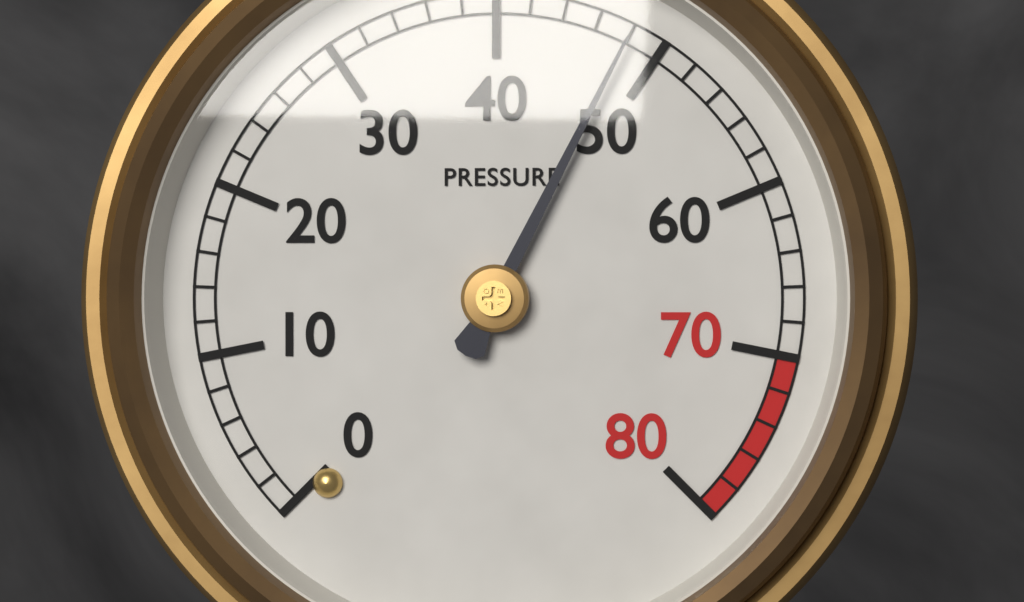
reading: 48 (no unit)
